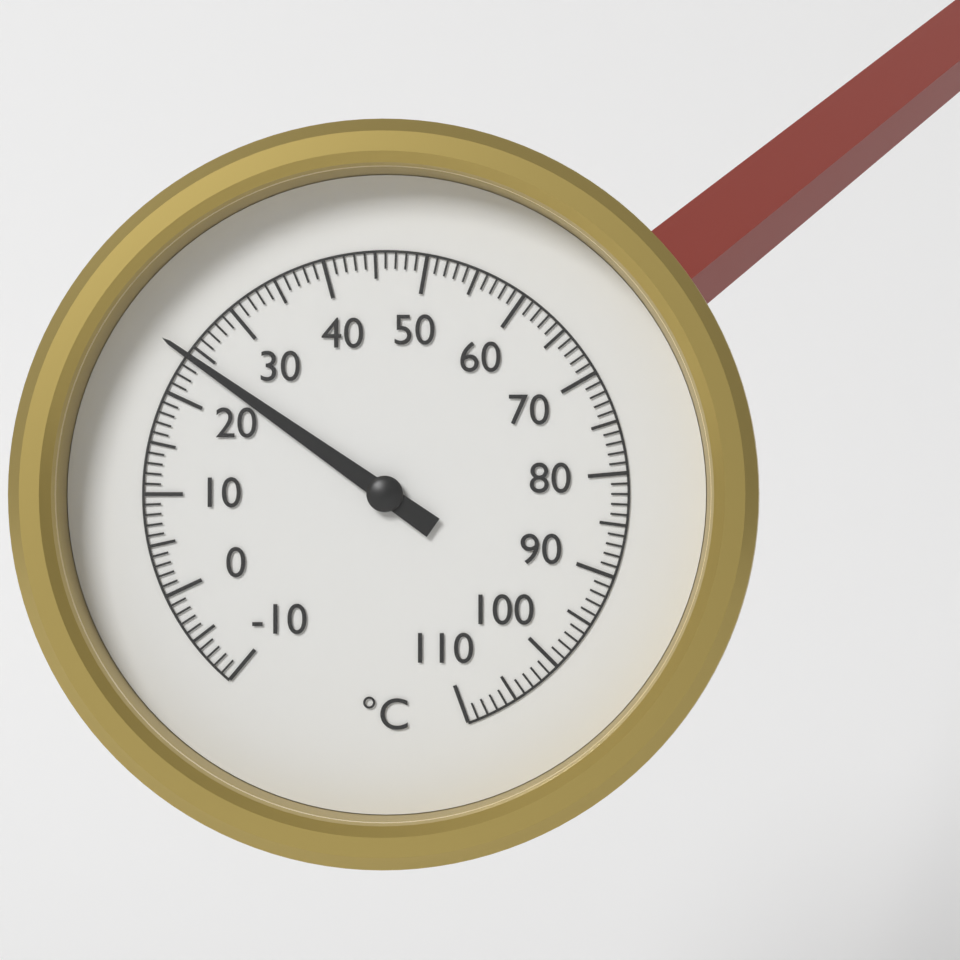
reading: 24 °C
